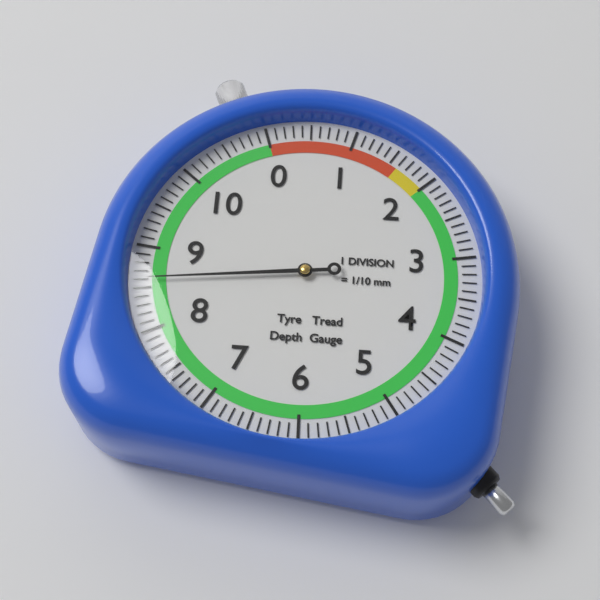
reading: 8.6 mm
